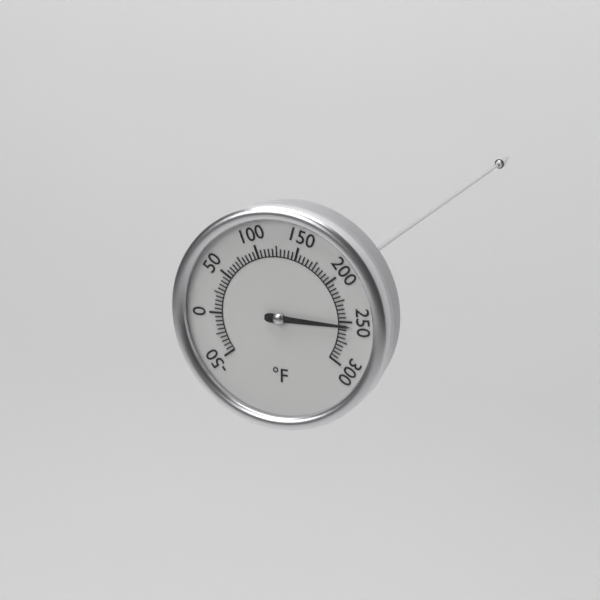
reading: 255 °F
